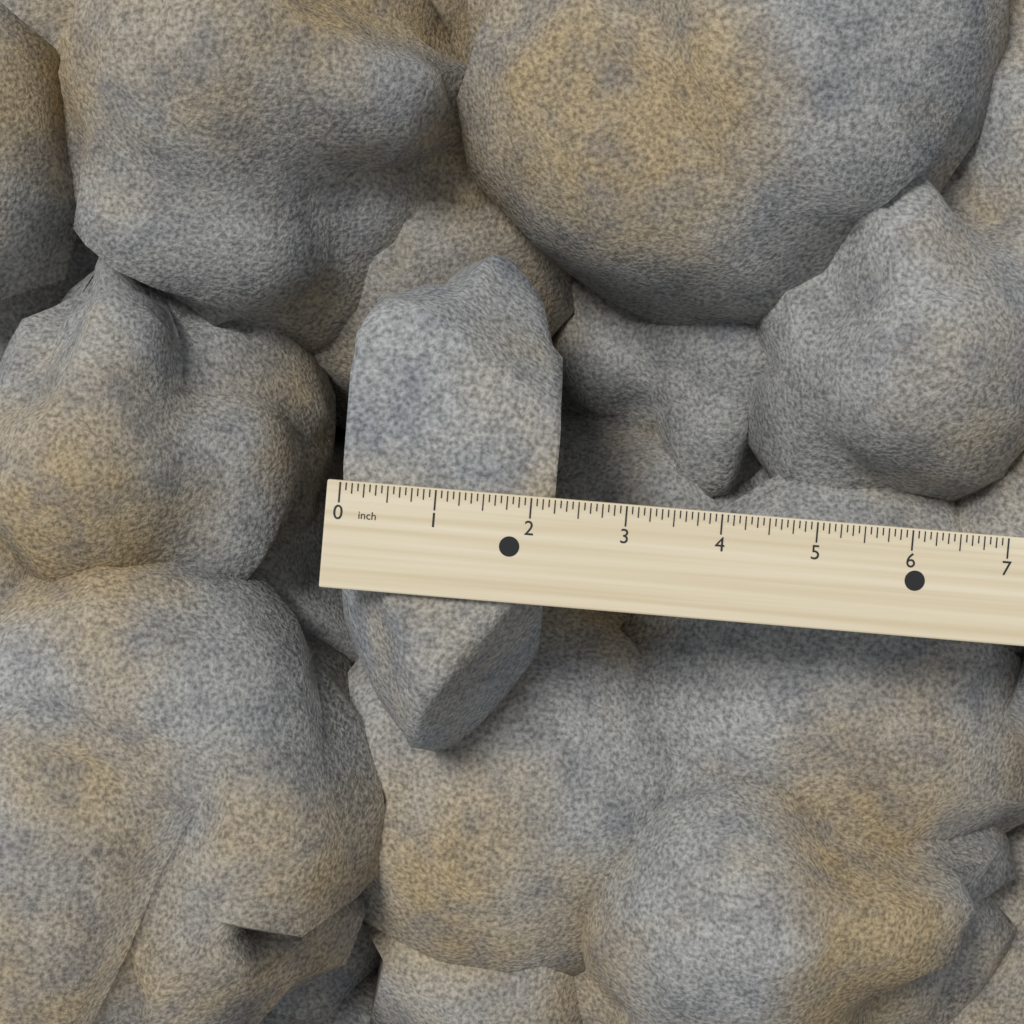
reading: 2.2500 inch
